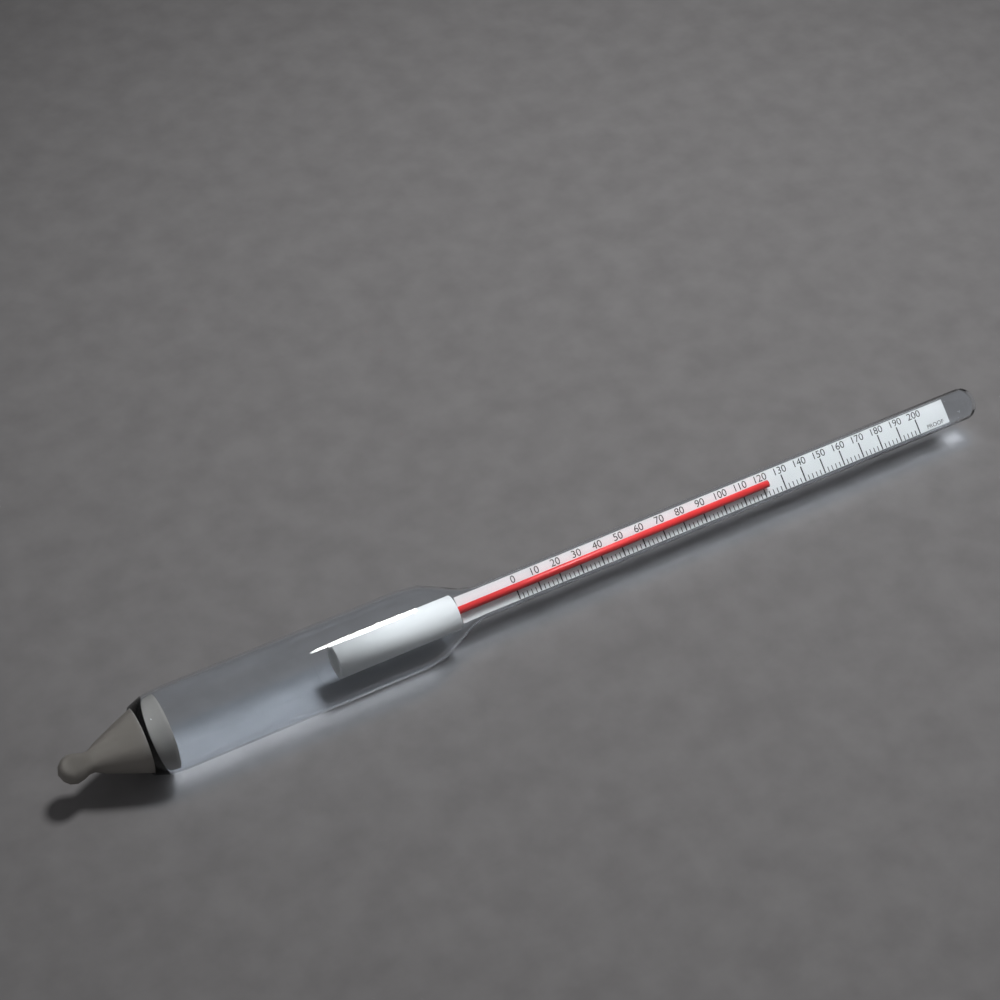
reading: 122 proof
